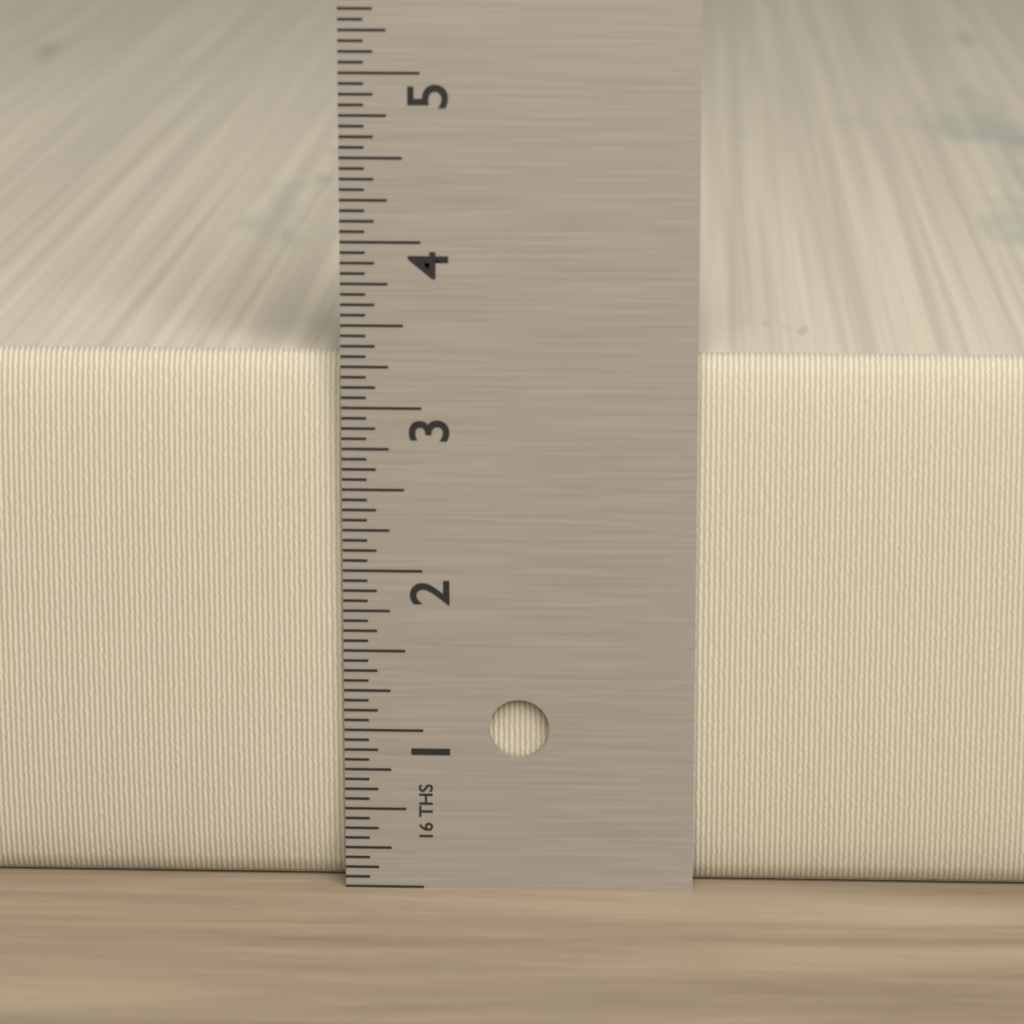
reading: 3.3125 in
